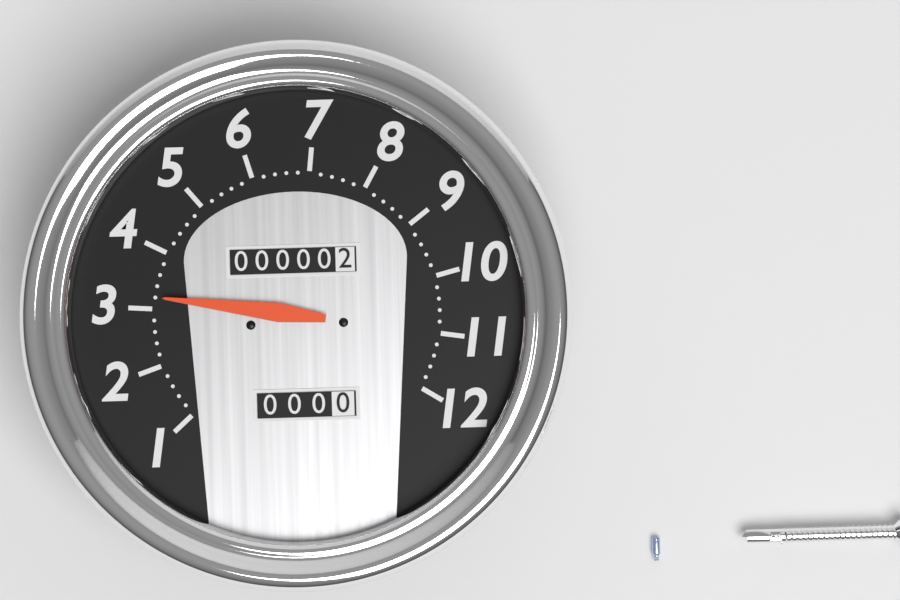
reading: 3.2 (no unit)
